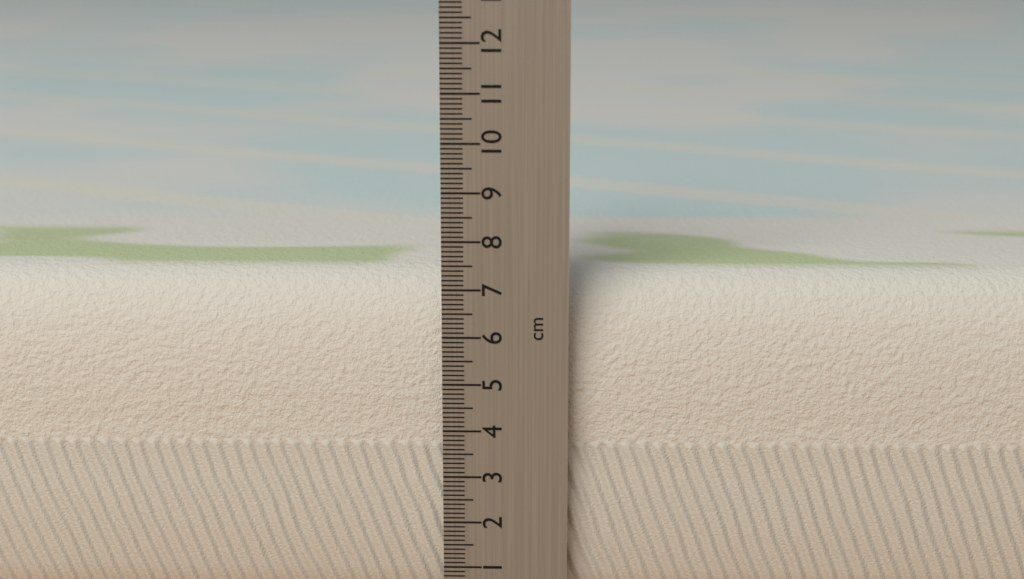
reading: 7.2 cm
